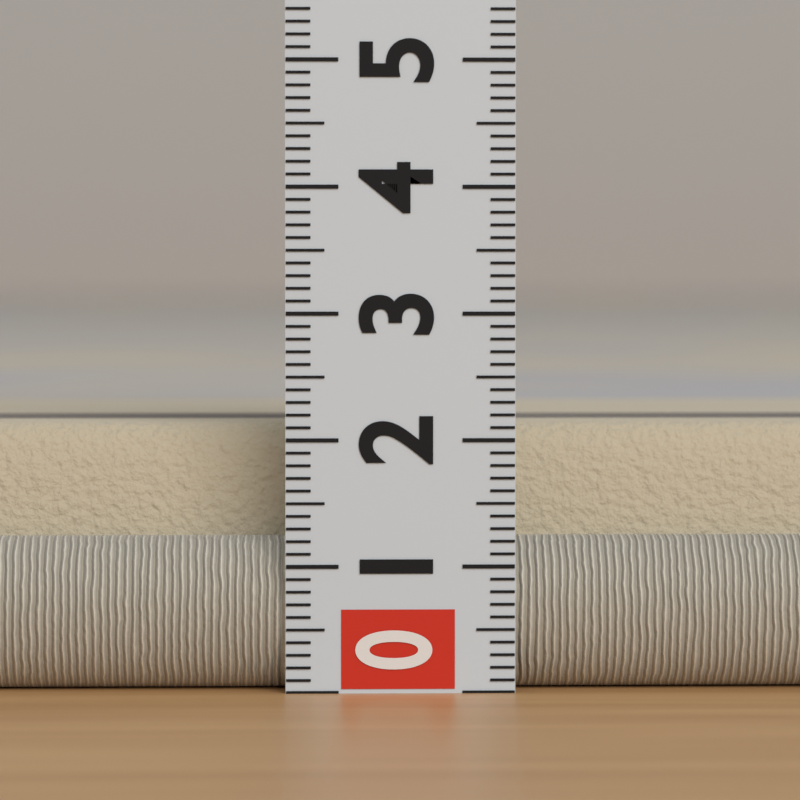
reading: 2.1 (no unit)
